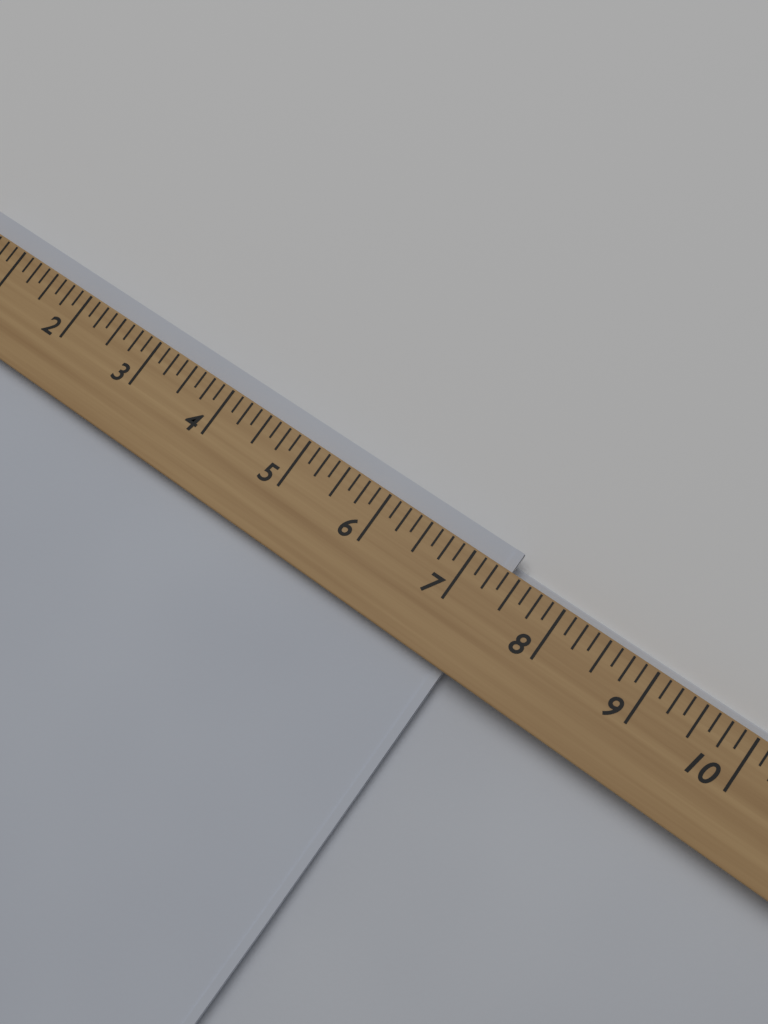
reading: 7.375 (no unit)
